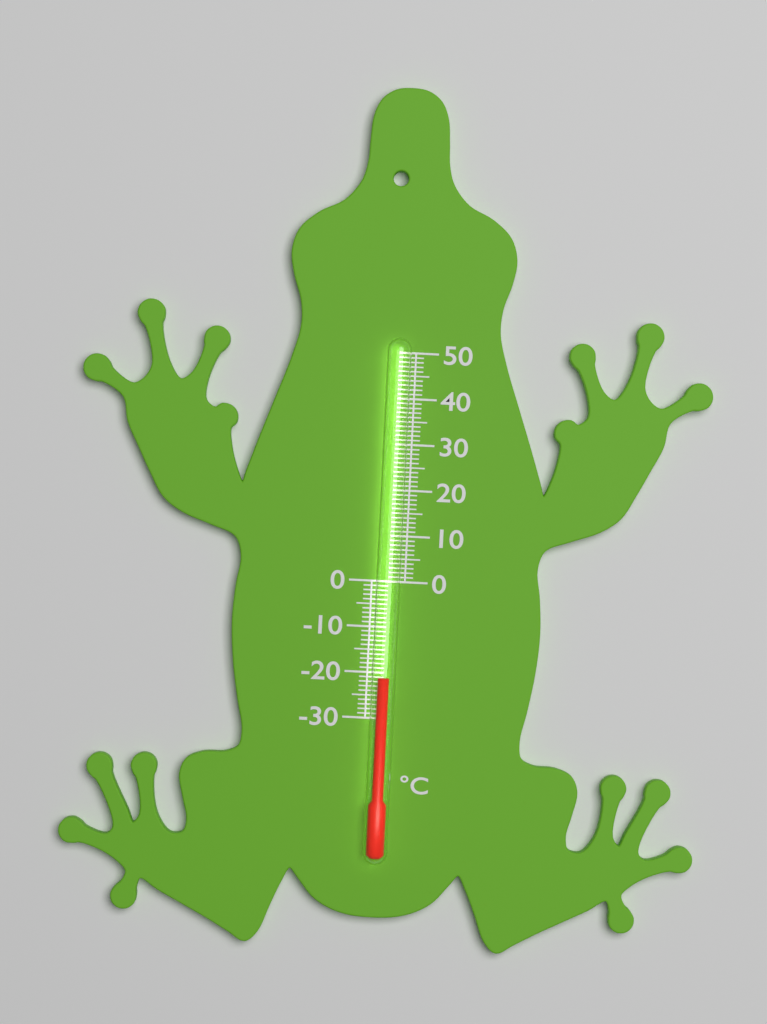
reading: -21 °C
